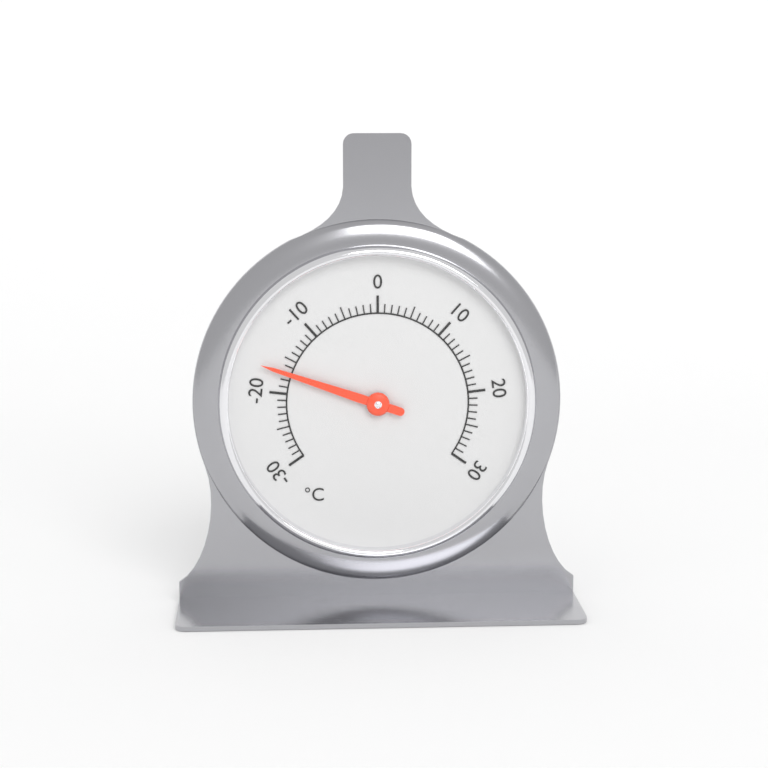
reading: -17 °C
